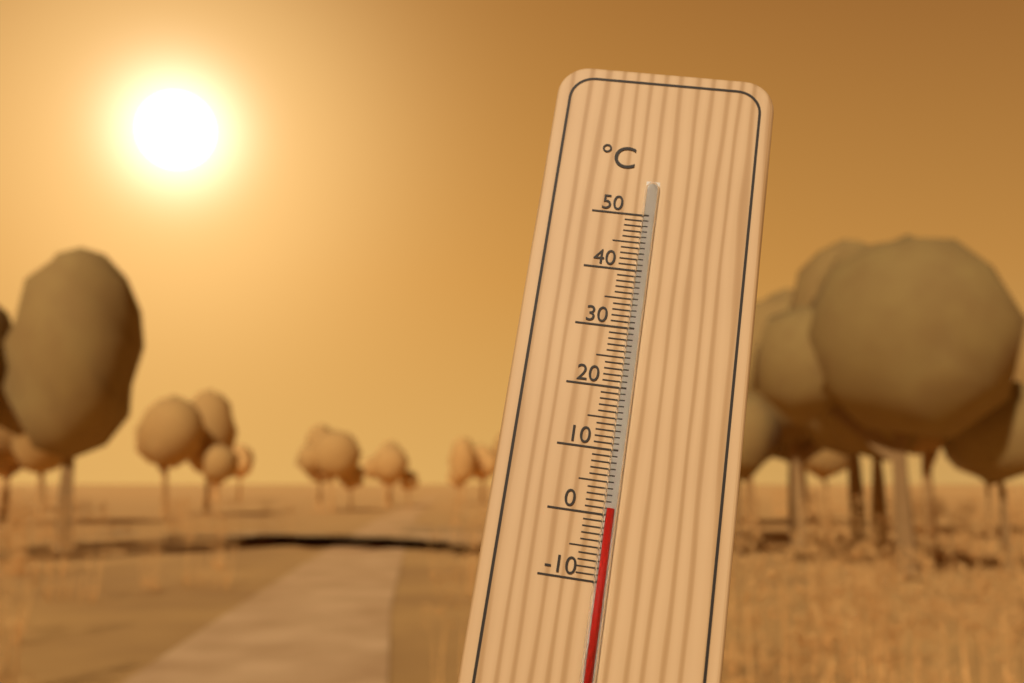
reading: 1 °C
